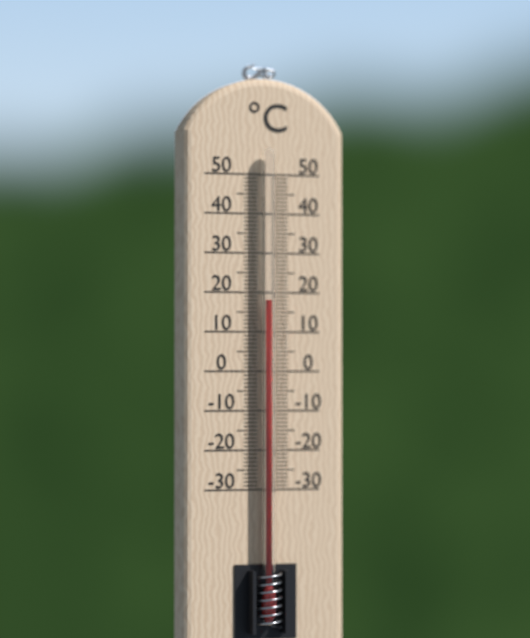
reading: 18 °C
